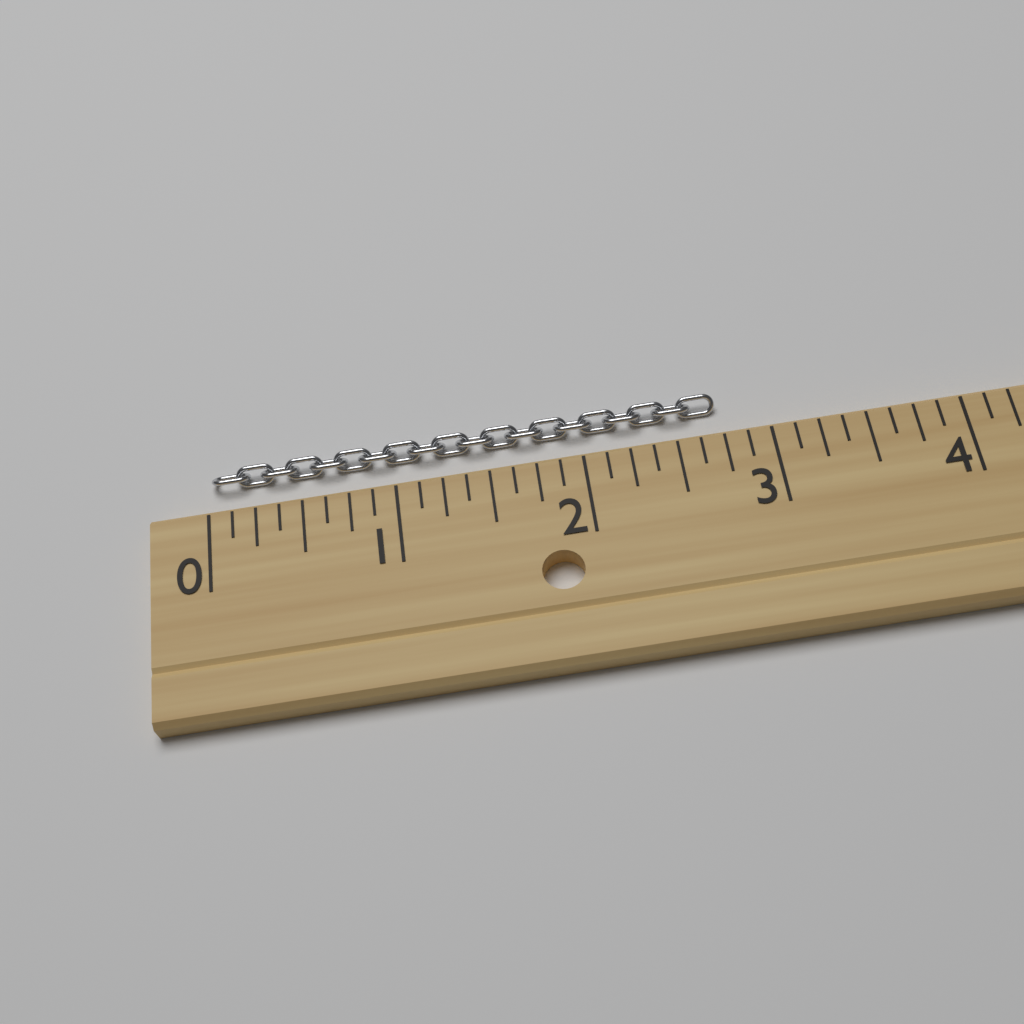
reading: 2.750 (no unit)
